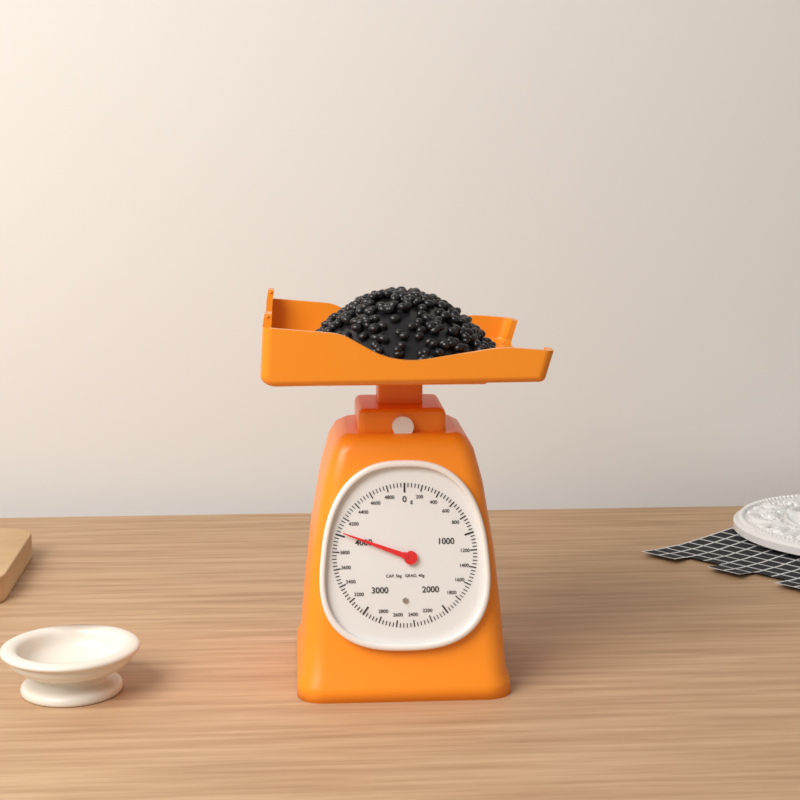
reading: 4040 g
